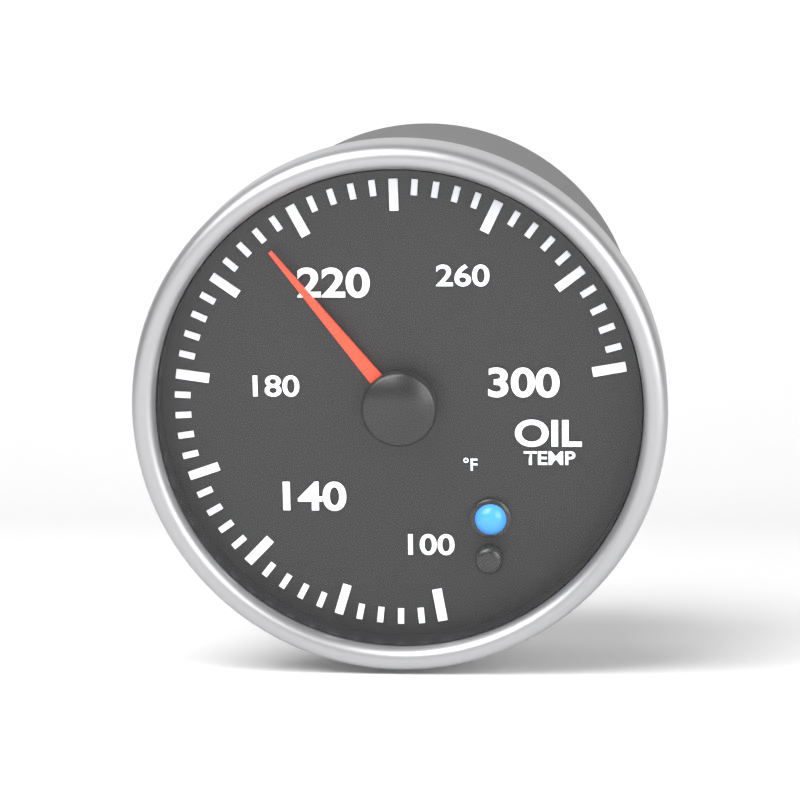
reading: 212 °F
